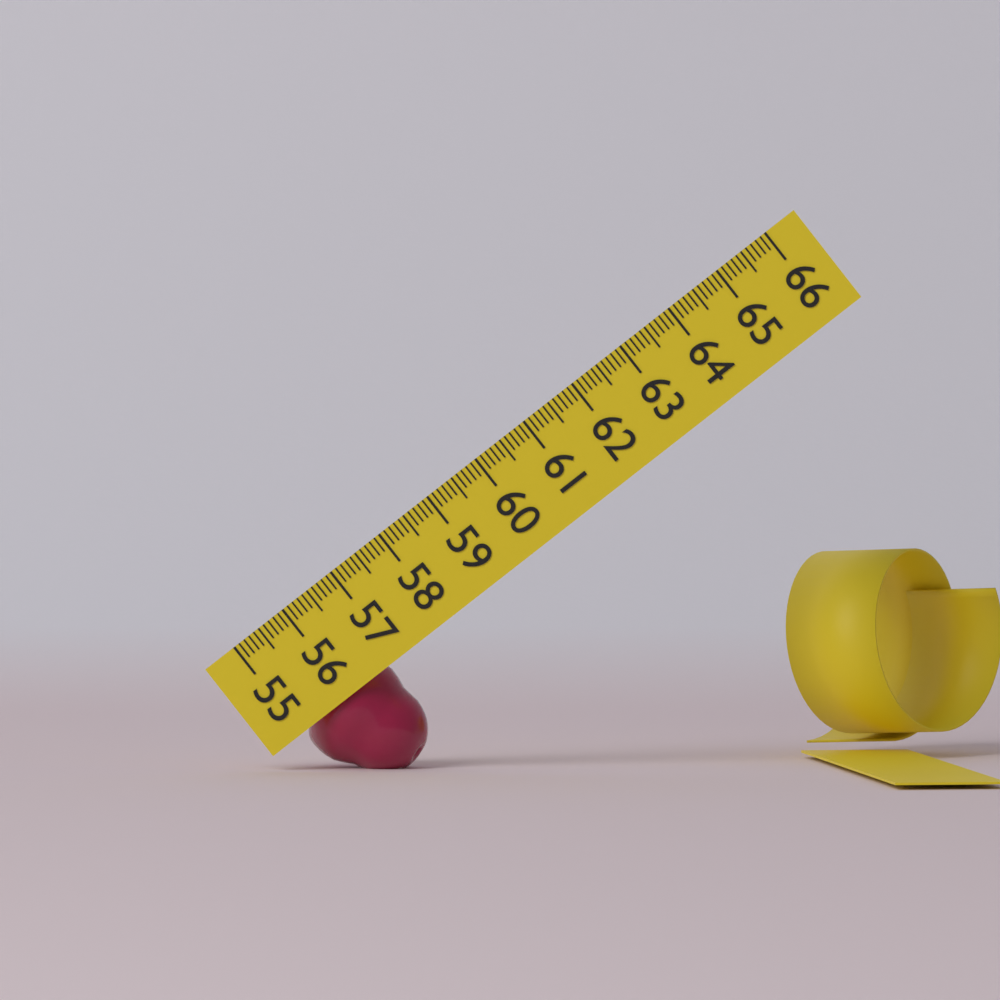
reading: 56.8 (no unit)
